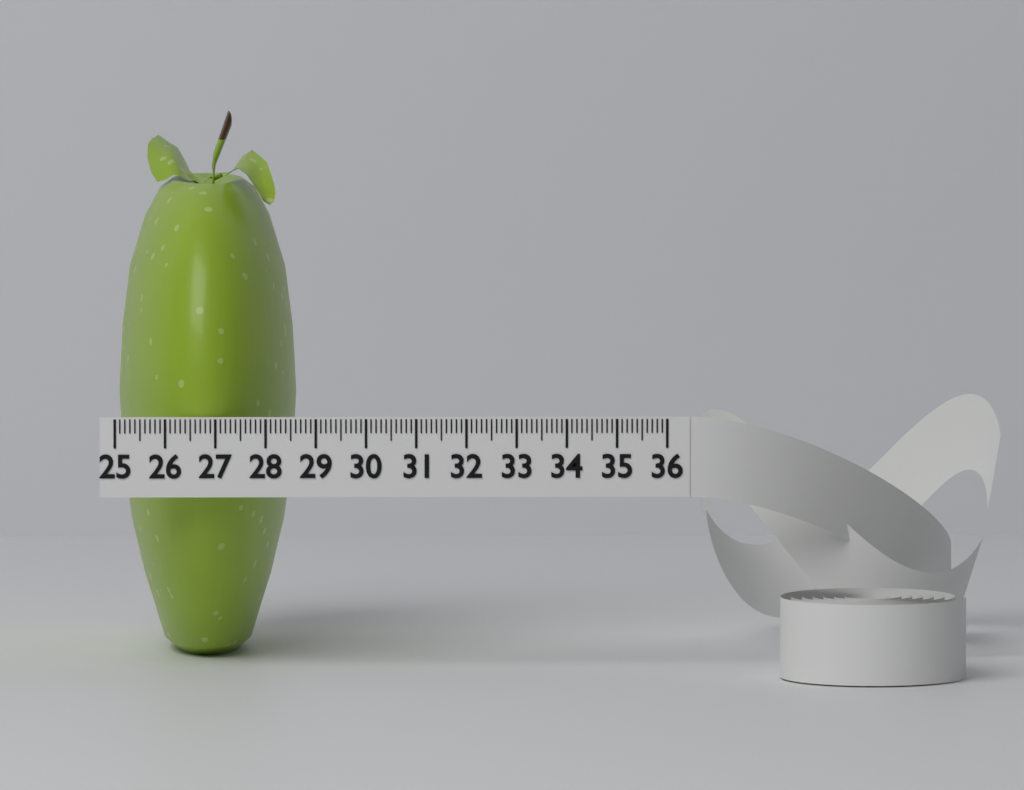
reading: 28.6 (no unit)
